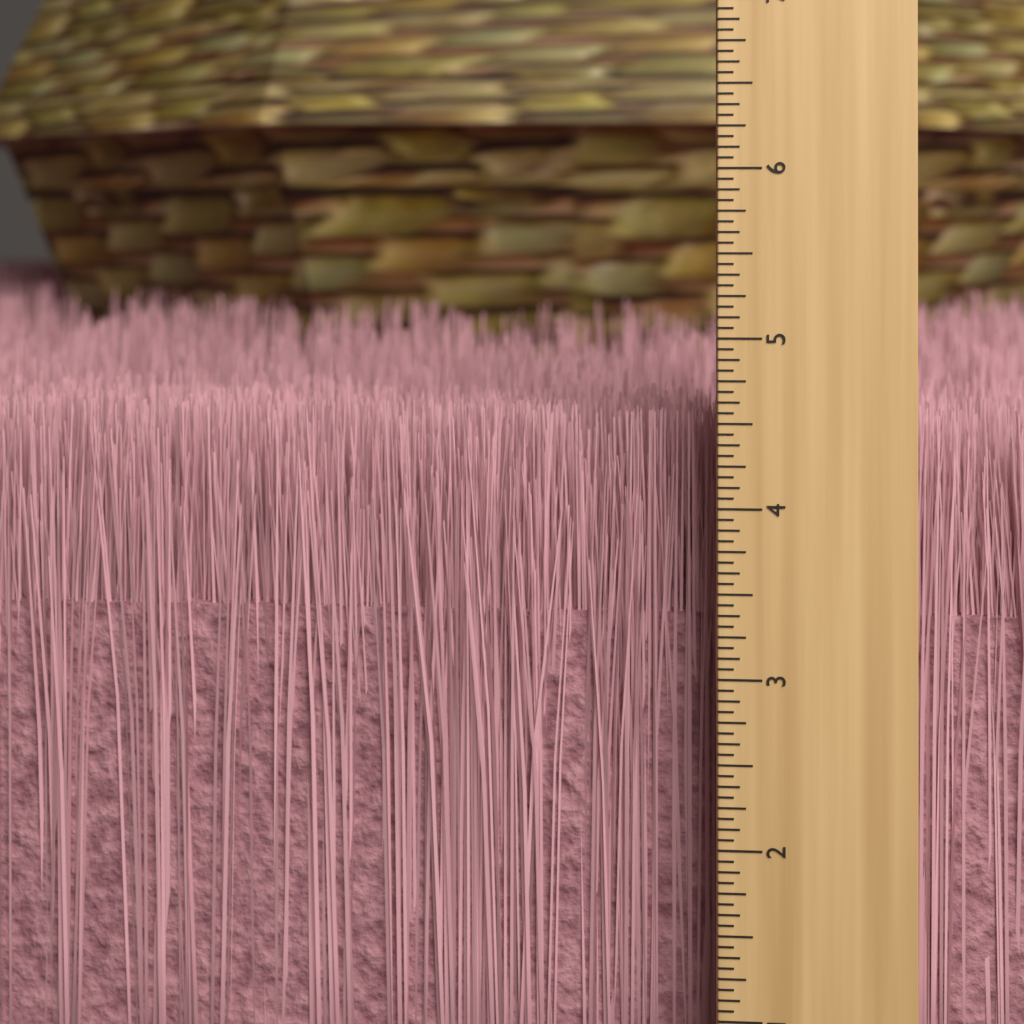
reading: 4.5000 inch
